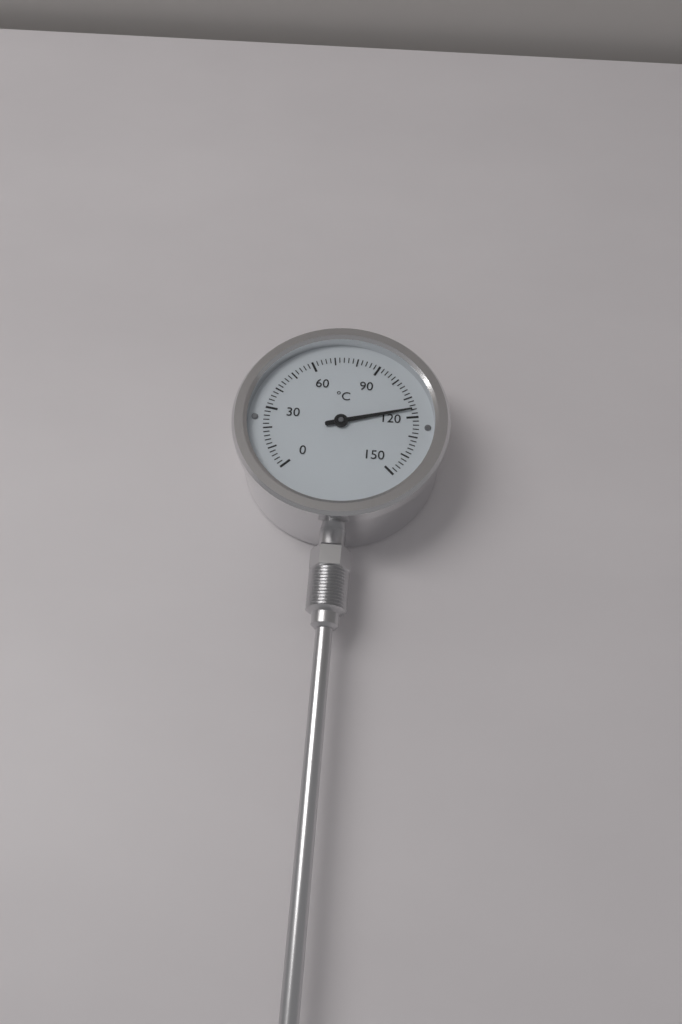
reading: 116 °C
